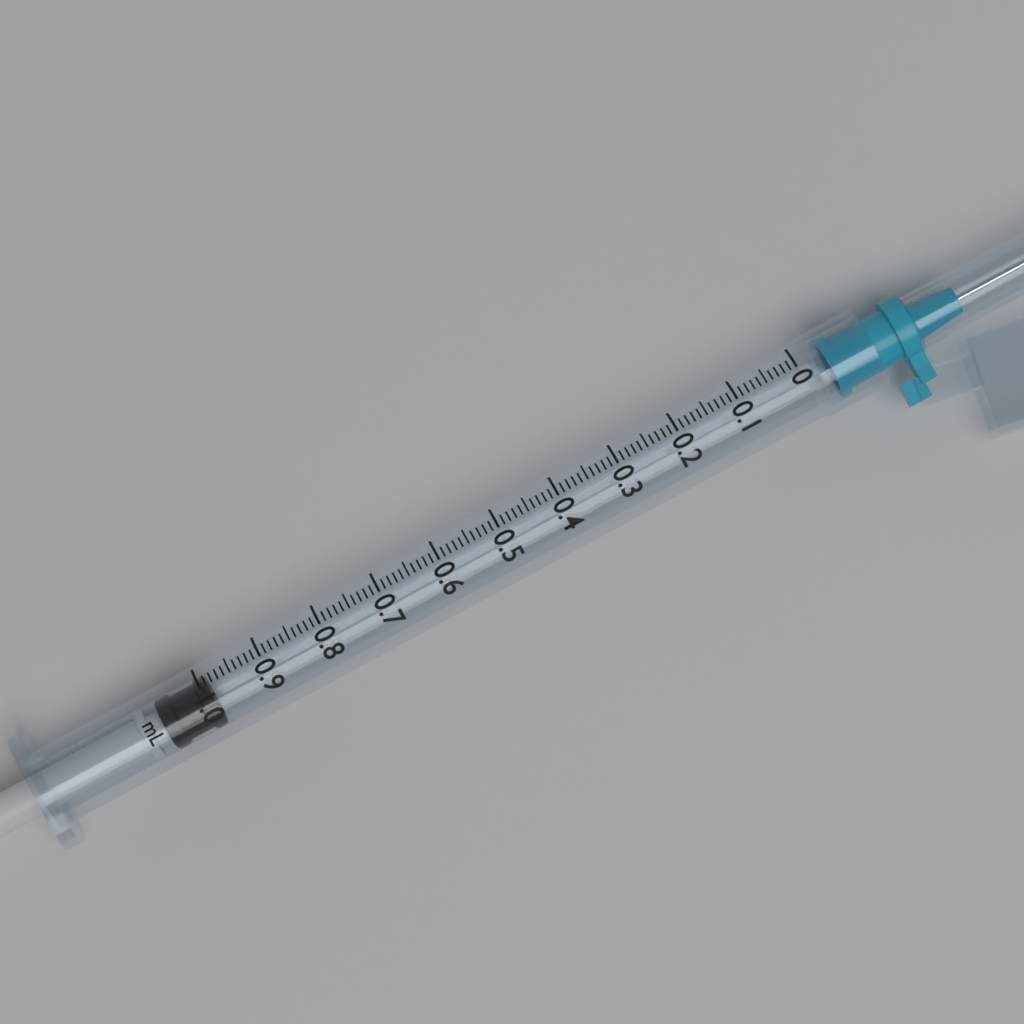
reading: 0.99 ml
